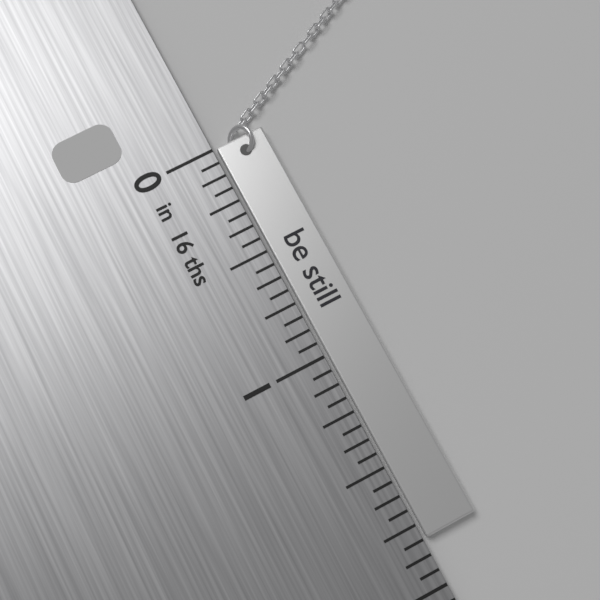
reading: 1.8125 in
